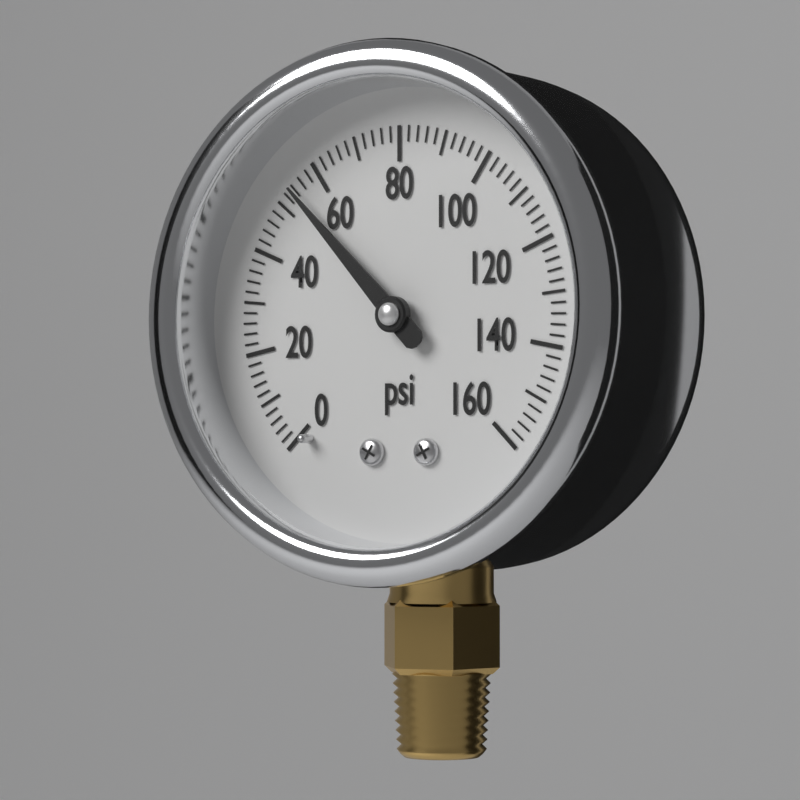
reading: 54 psi
